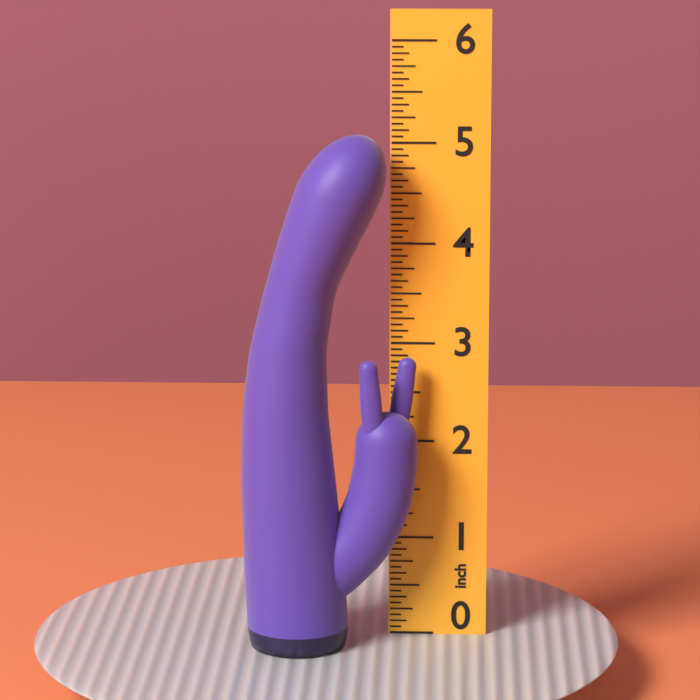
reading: 5.1250 inch
